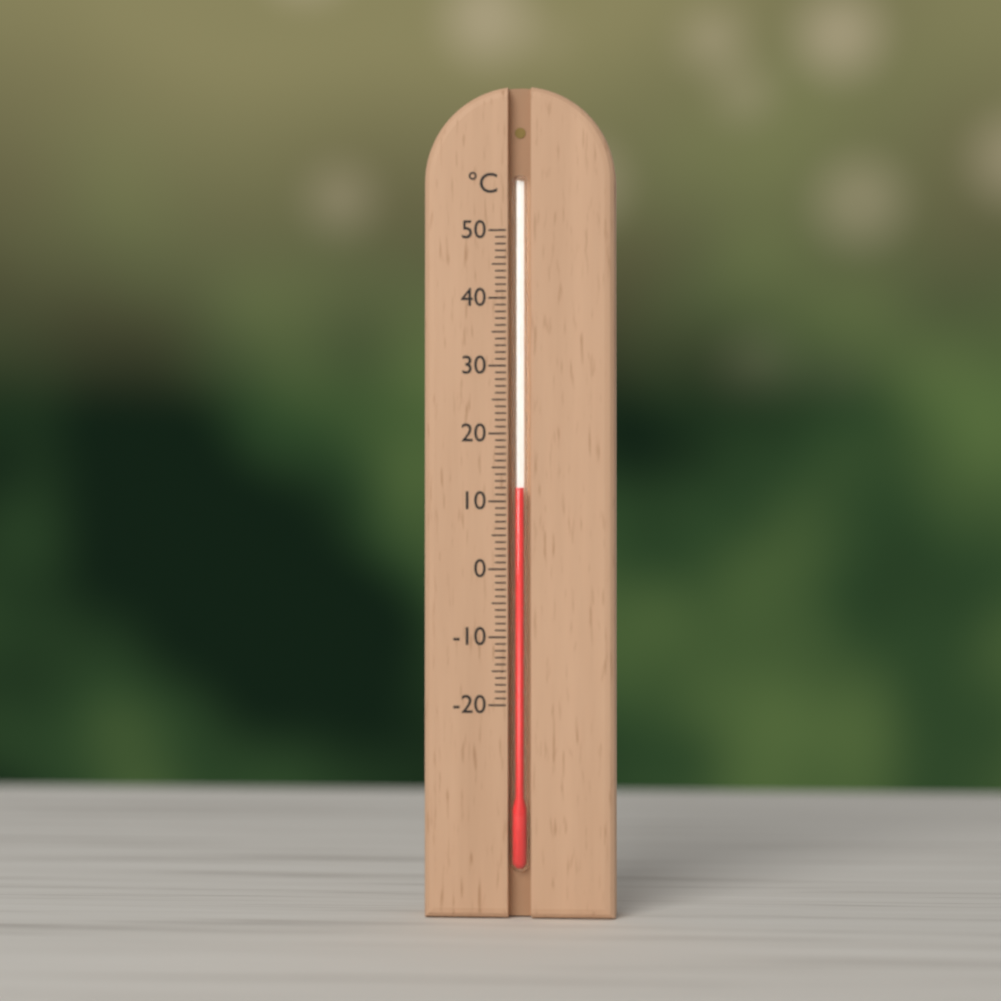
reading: 12 °C
